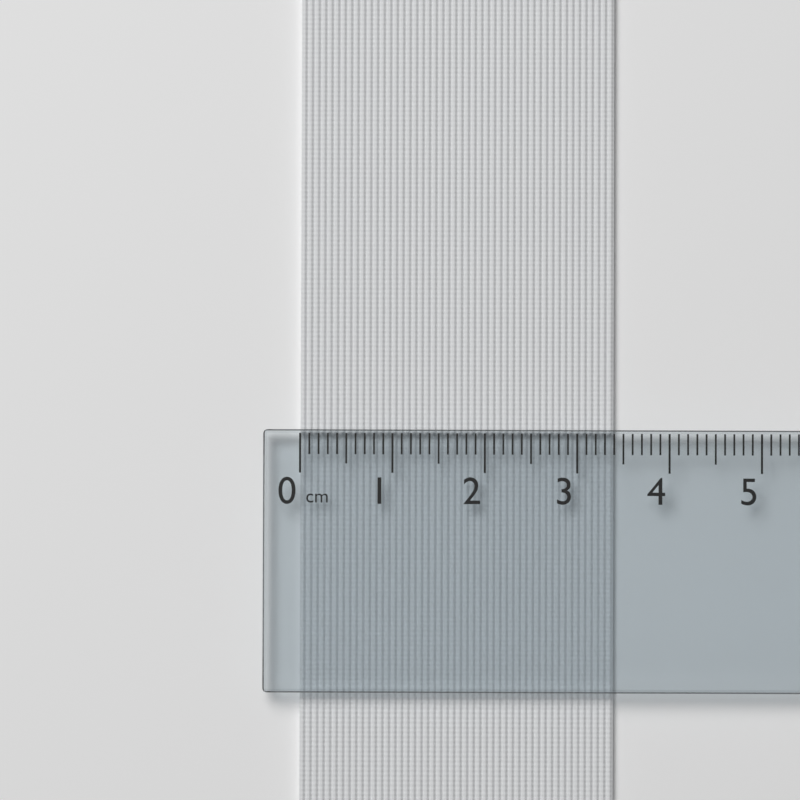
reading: 3.4 cm
